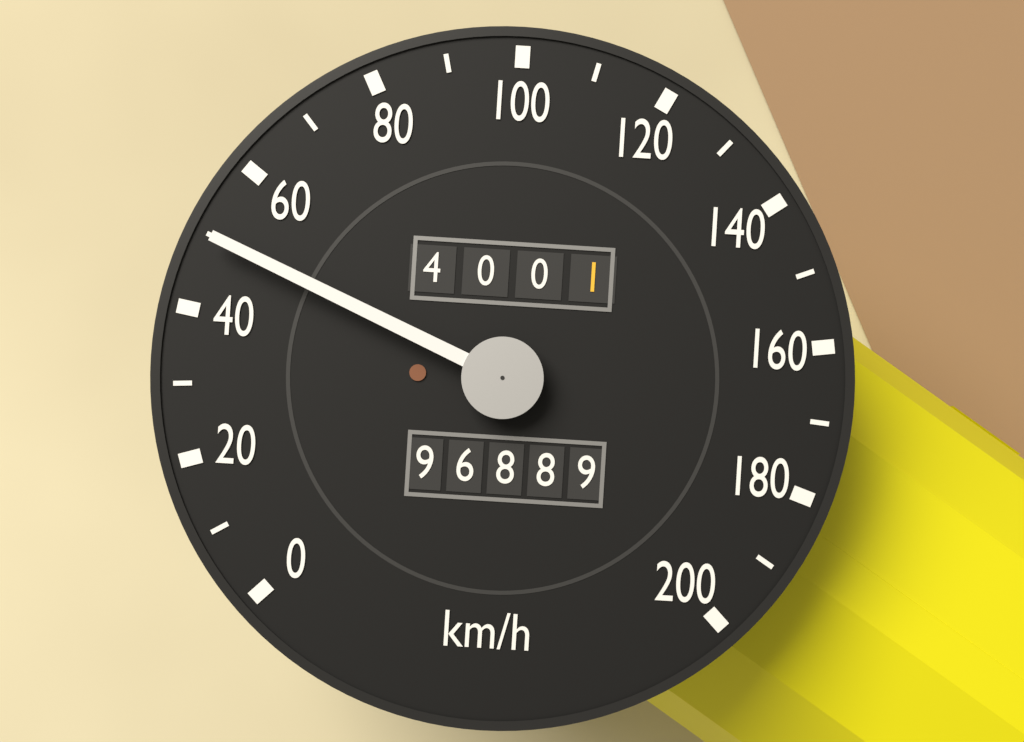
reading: 50 km/h
